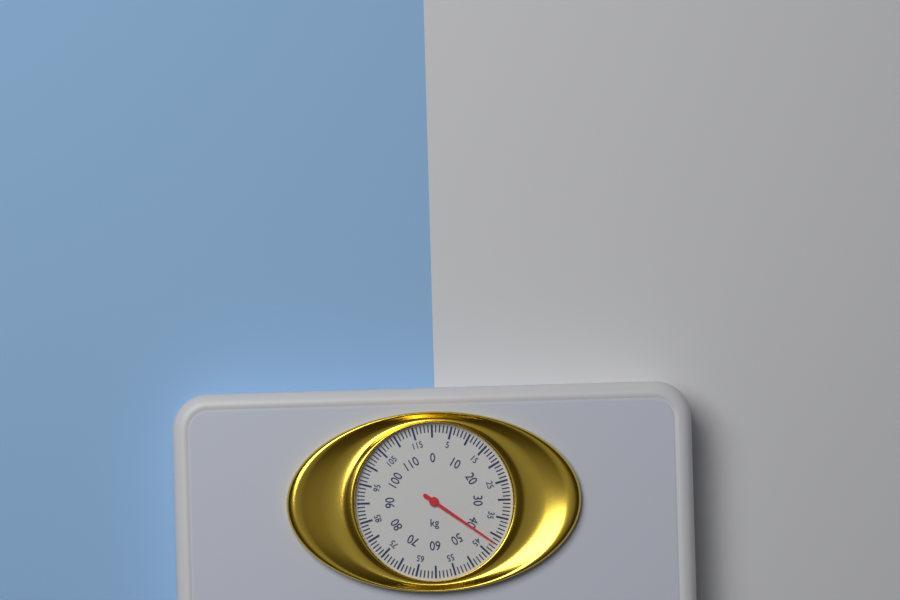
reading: 42 kg
